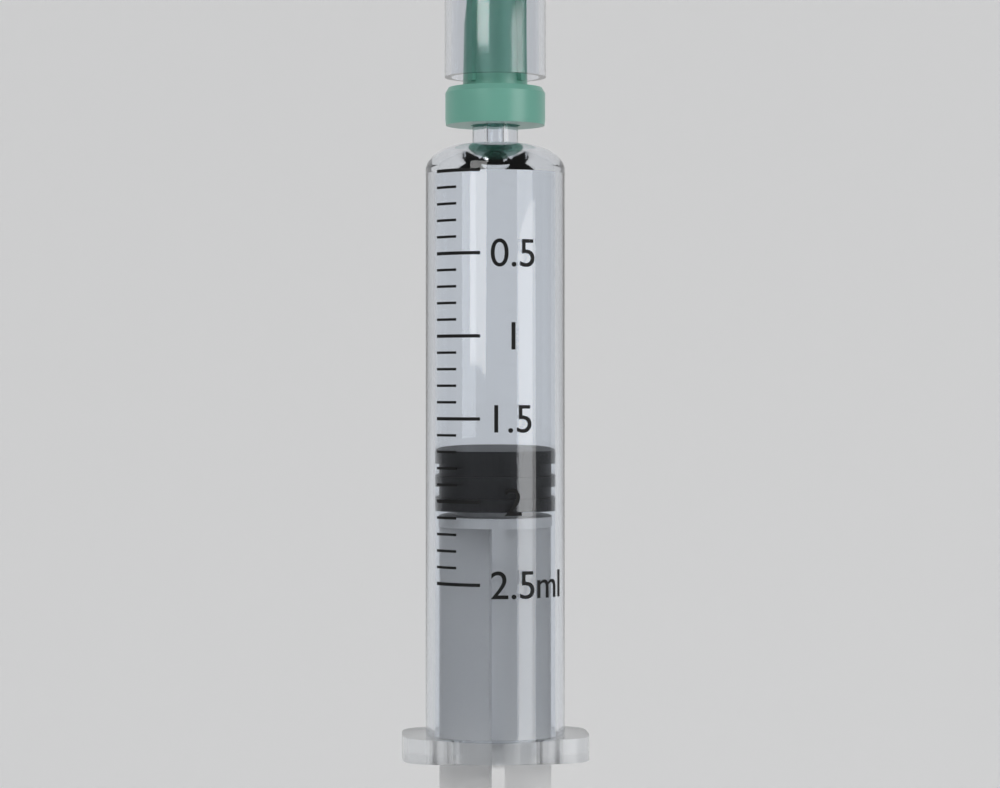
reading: 1.7 ml
